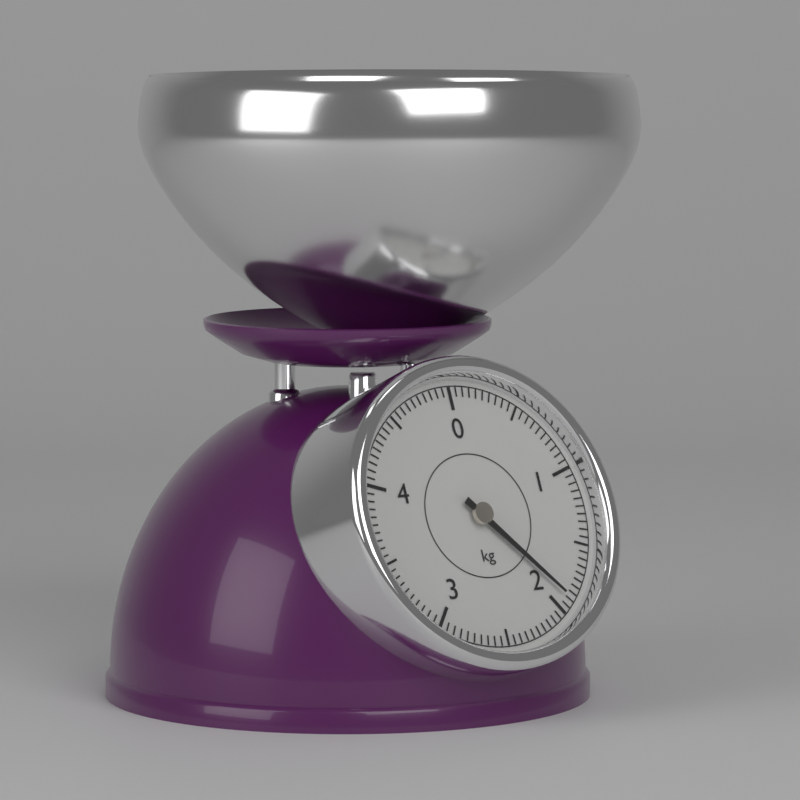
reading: 1.90 kg
